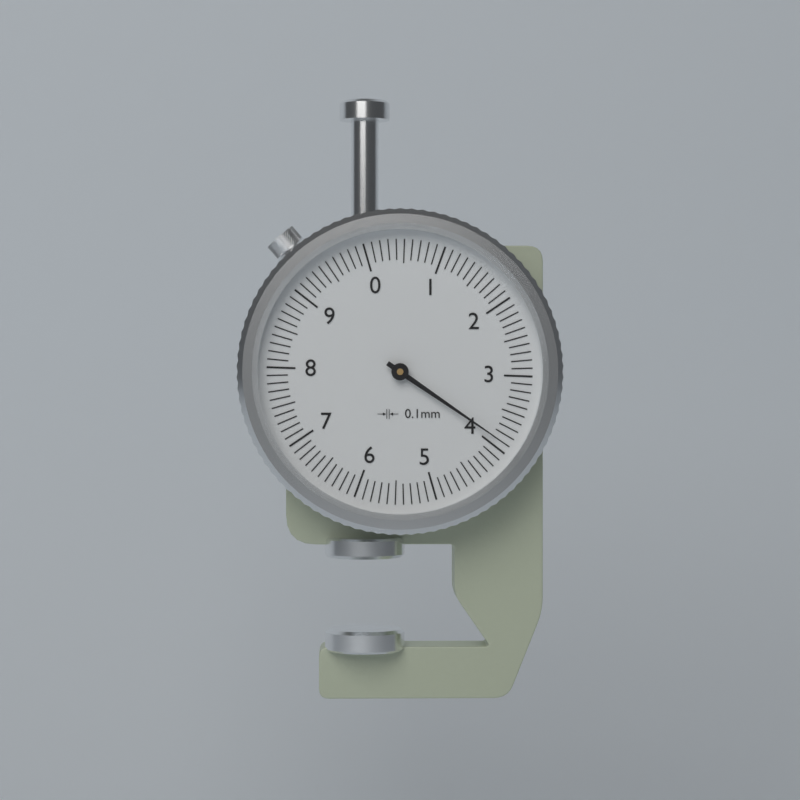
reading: 3.9 mm
